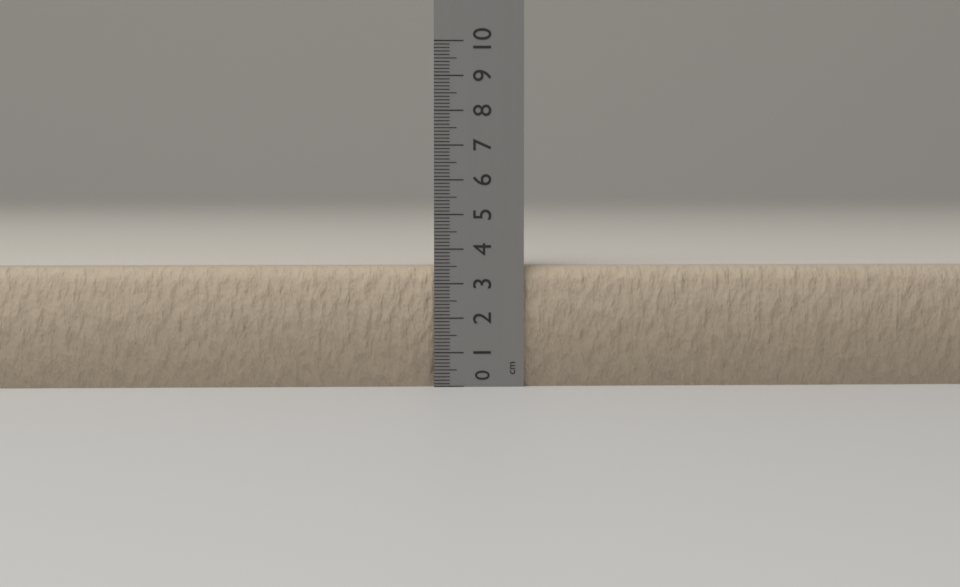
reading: 3.5 cm
